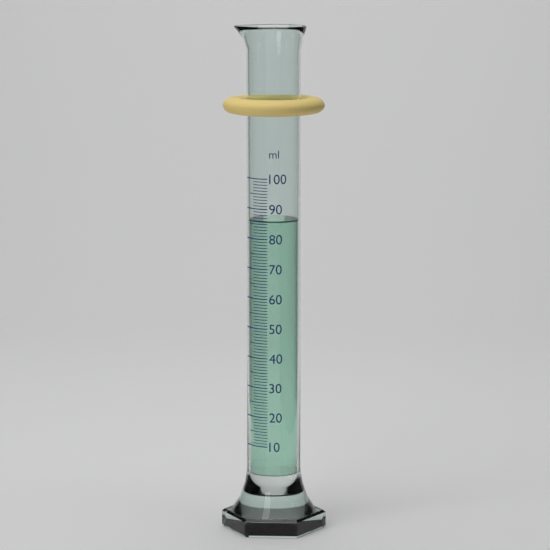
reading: 86 ml
